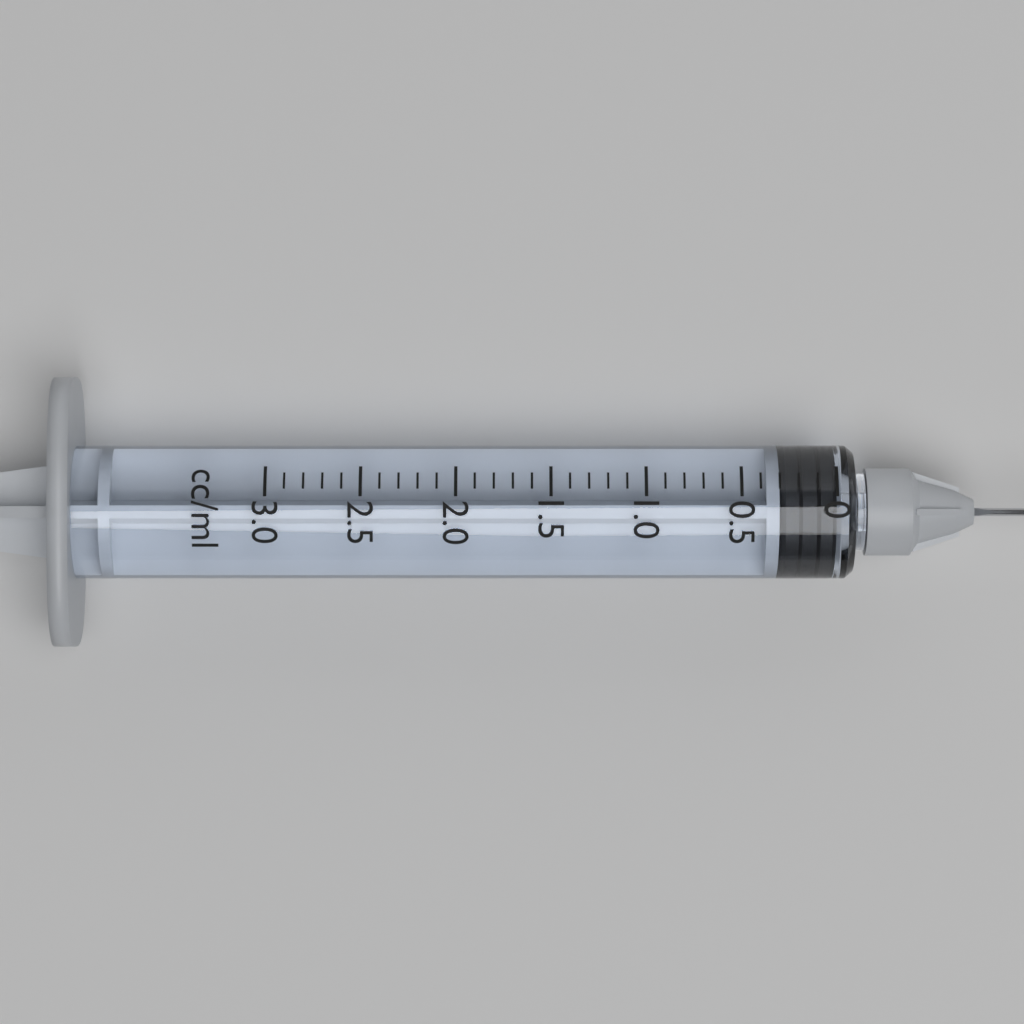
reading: 0.0 ml
